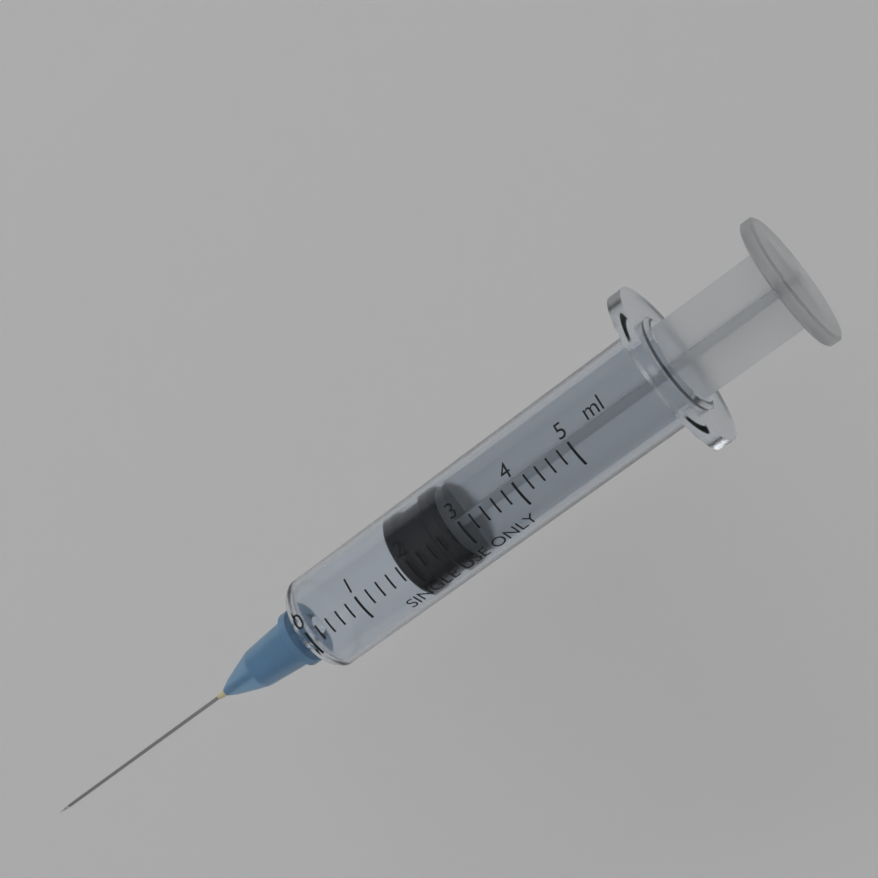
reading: 1.8 ml
